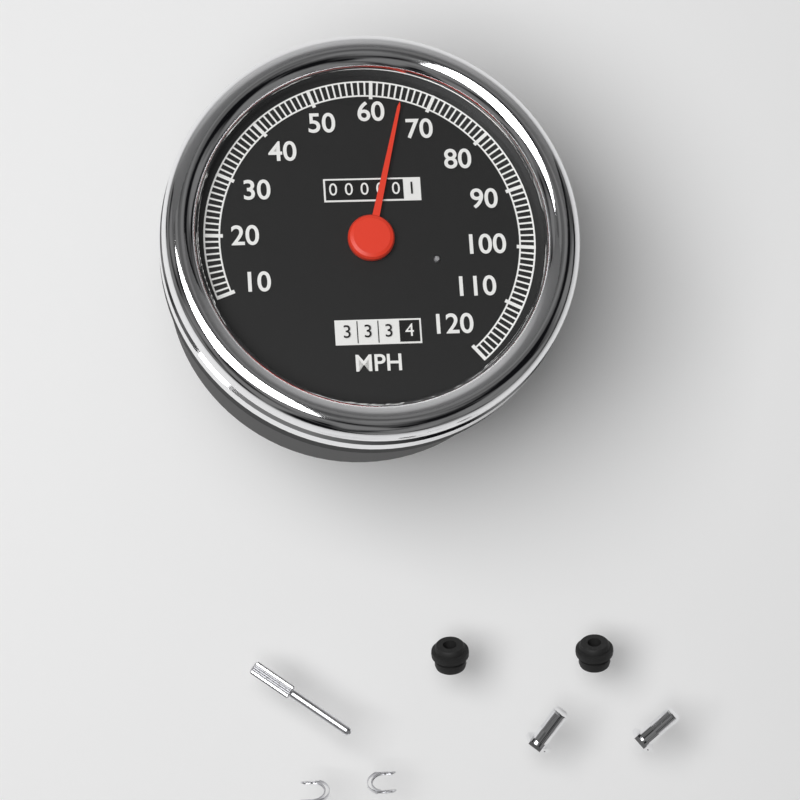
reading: 65 MPH
